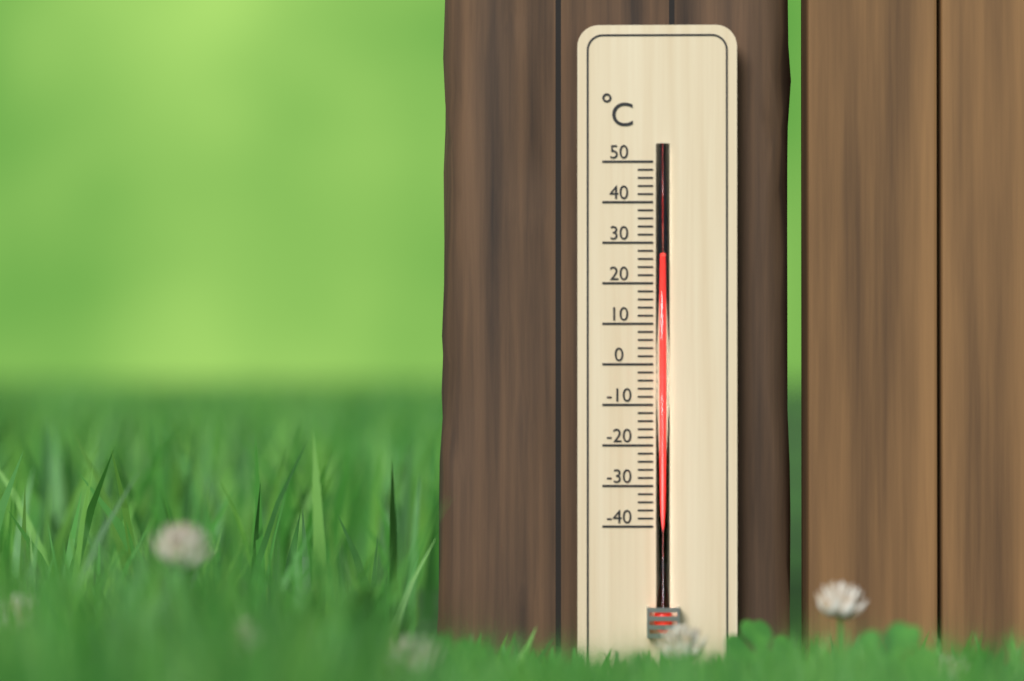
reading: 26 °C
